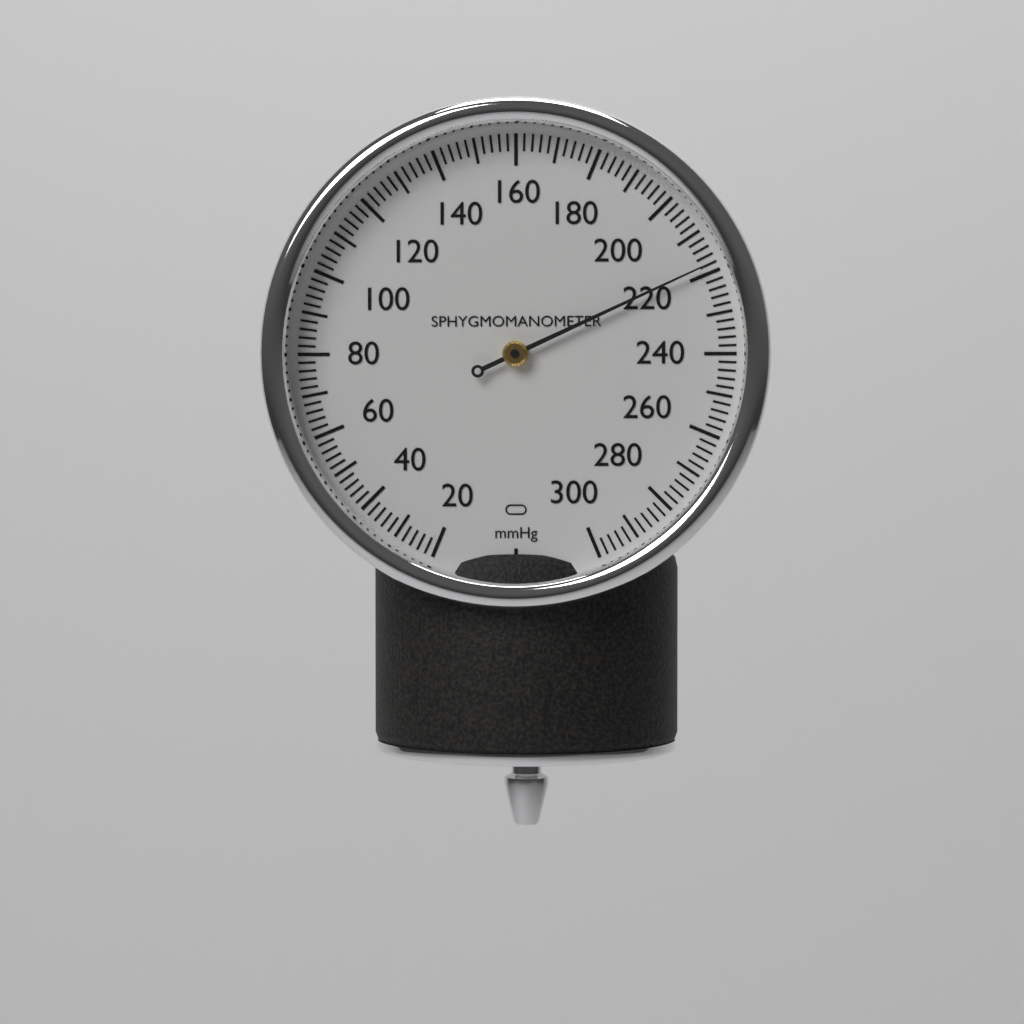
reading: 218 mmHg
